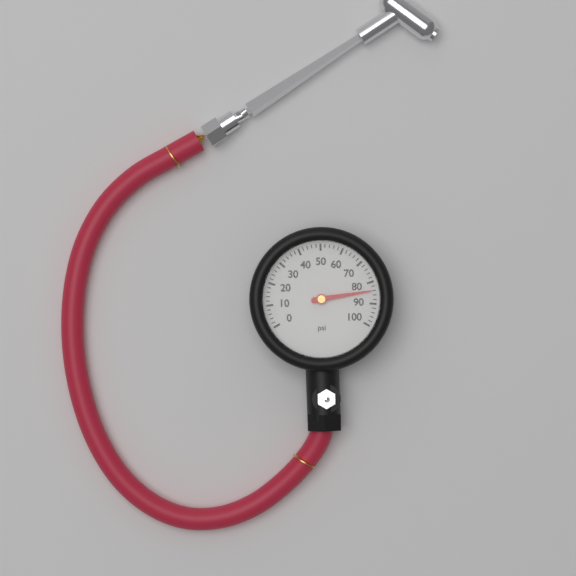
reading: 84 psi
